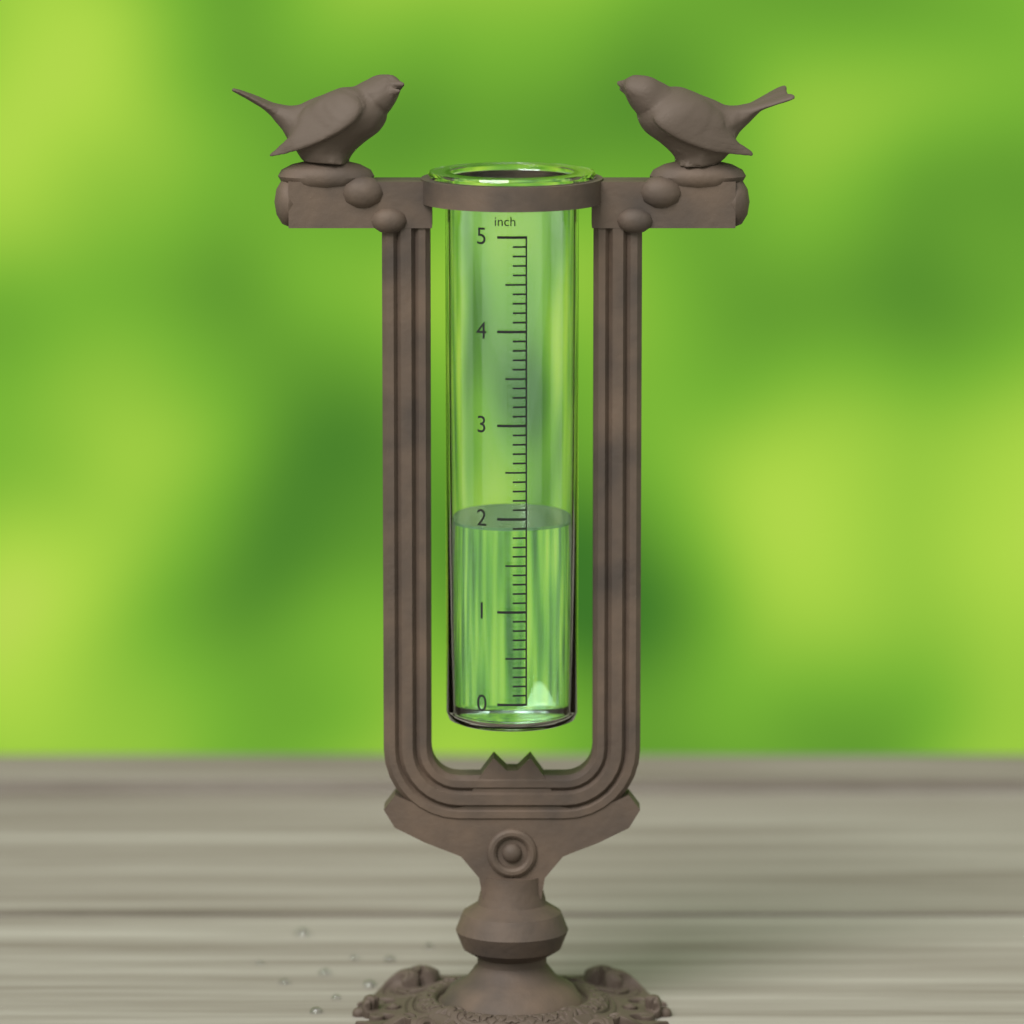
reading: 1.9 inch
